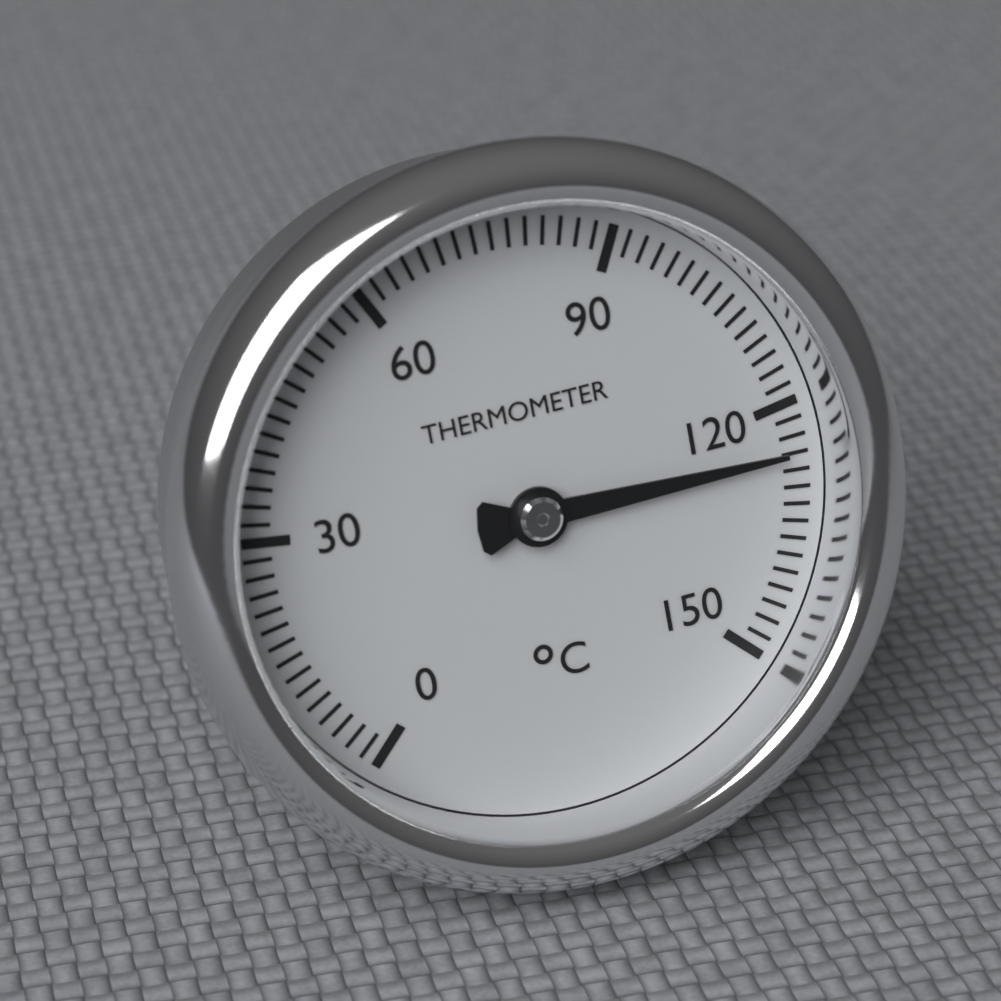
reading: 126 °C
